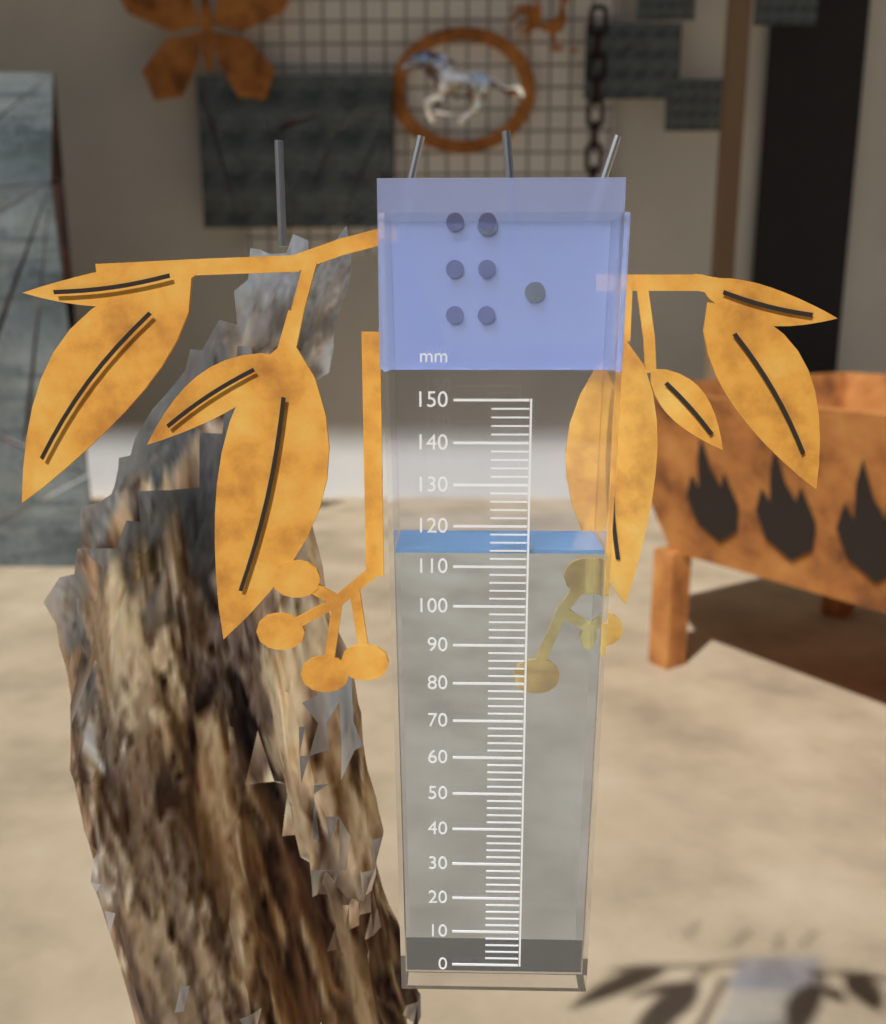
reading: 114 mm
